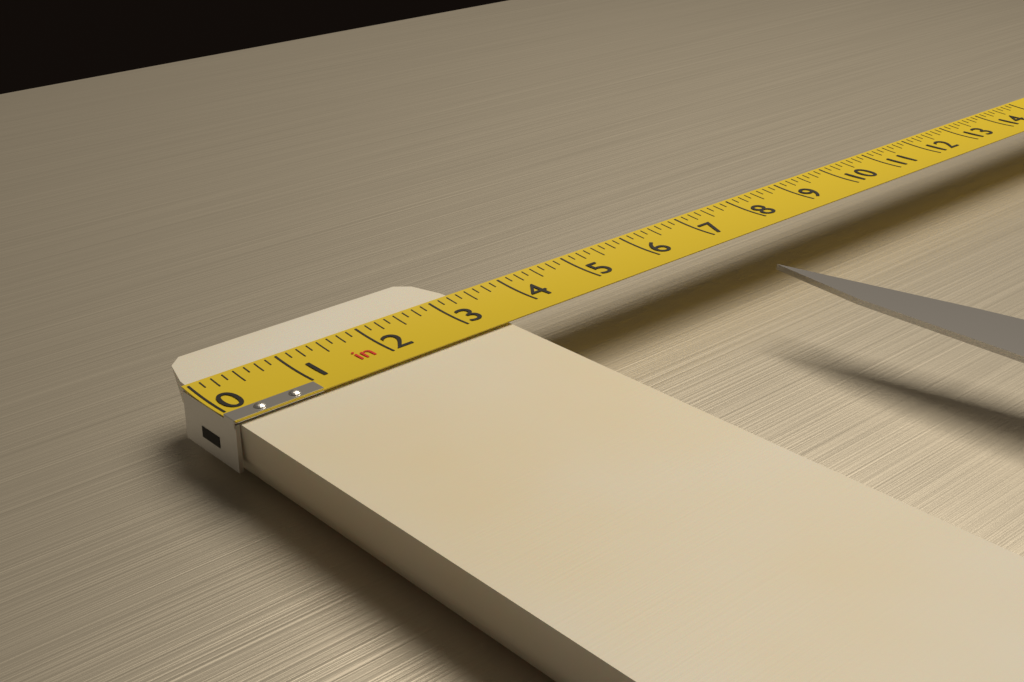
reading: 3.375 in
